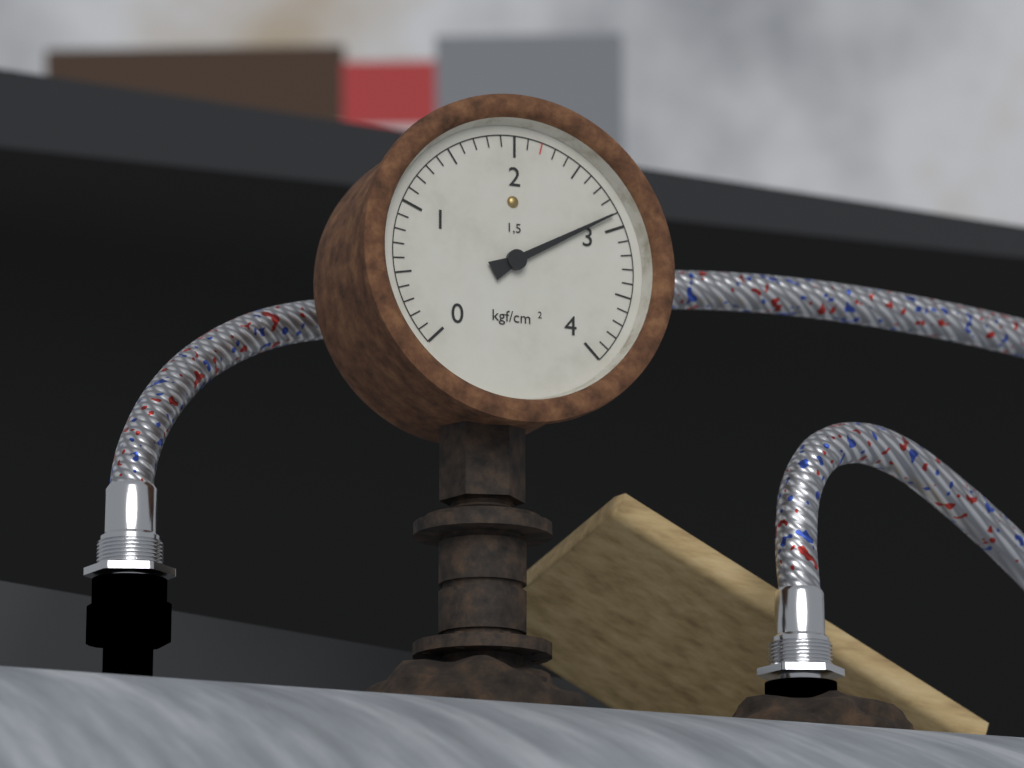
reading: 2.9 kgf/cm²
